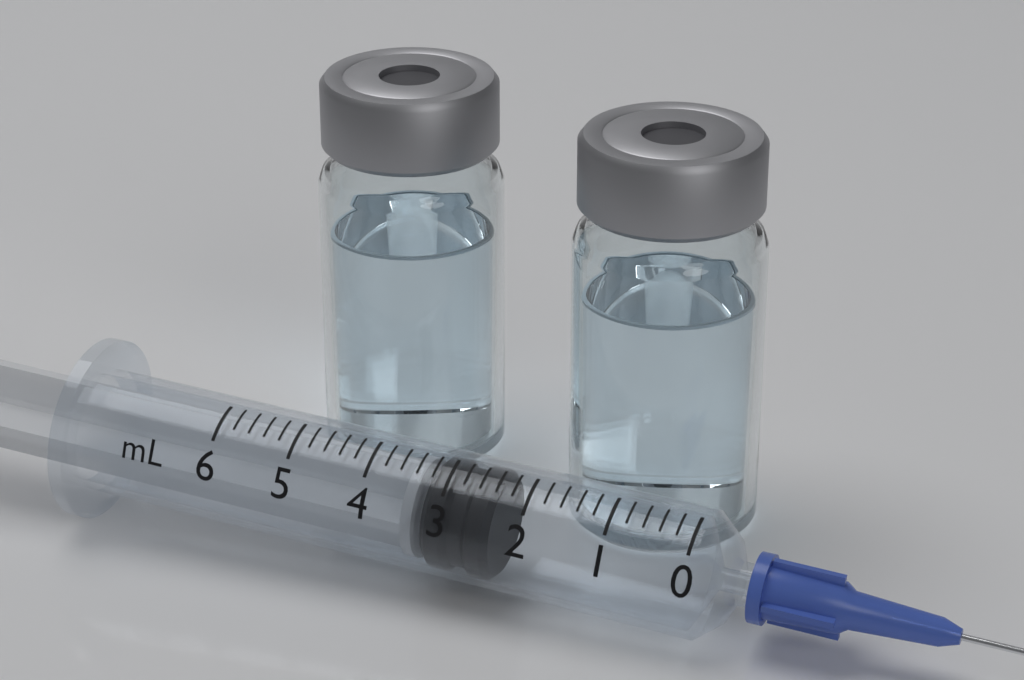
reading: 2.4 ml
